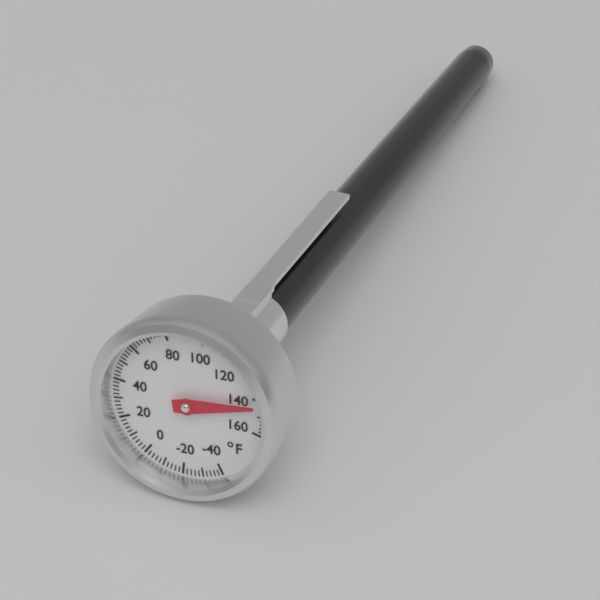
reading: 144 °F
